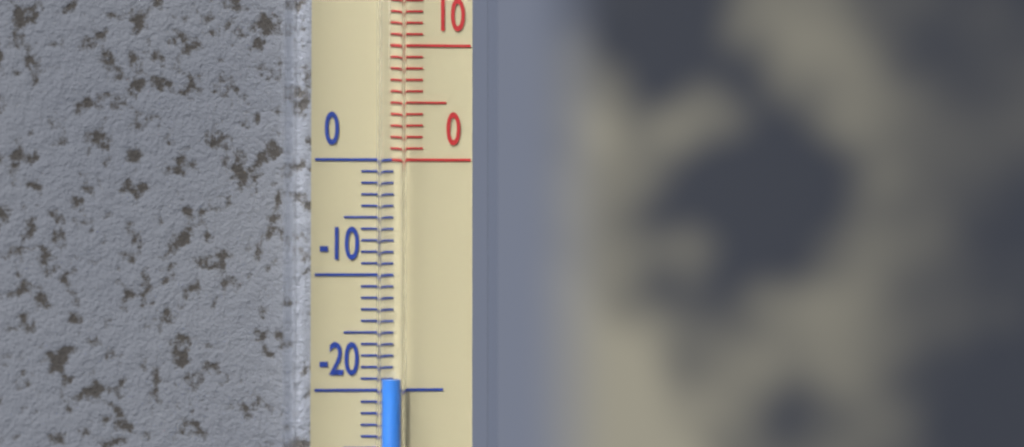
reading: -19 °C
